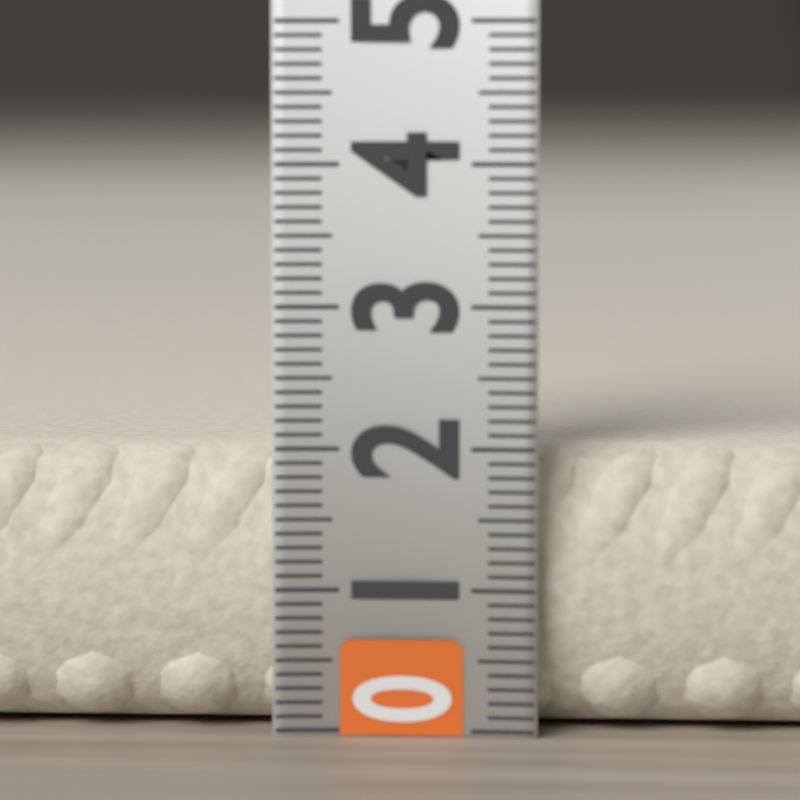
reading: 2.0 (no unit)
